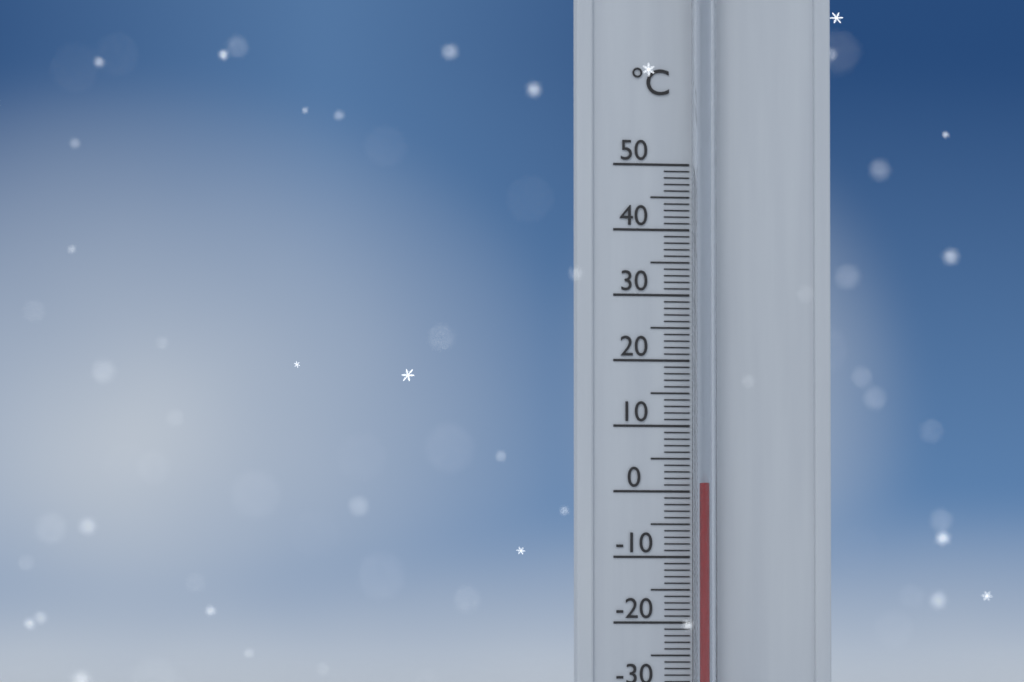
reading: 1 °C
